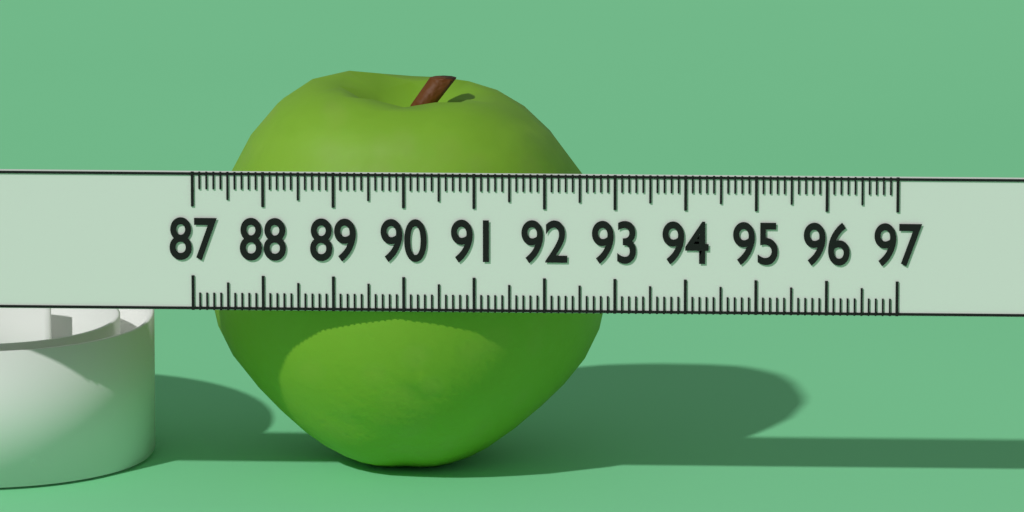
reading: 92.8 (no unit)
